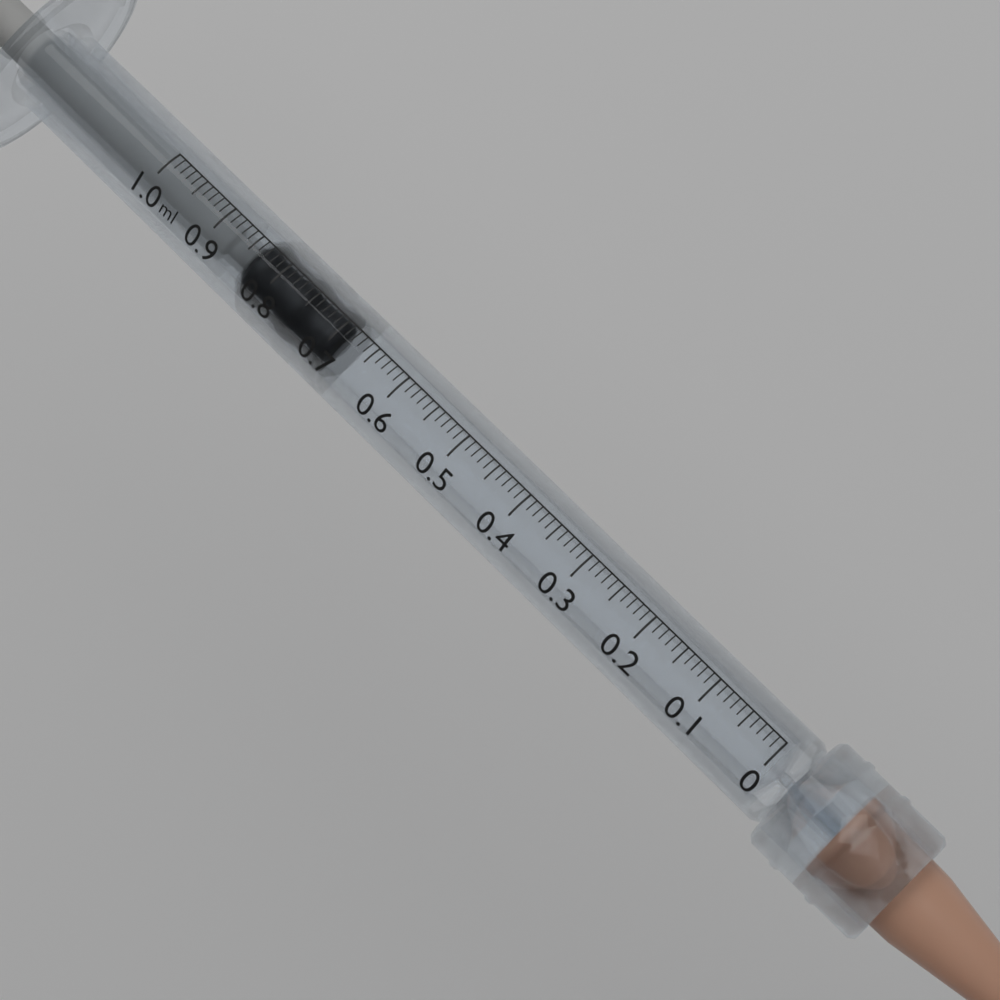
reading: 0.69 ml
